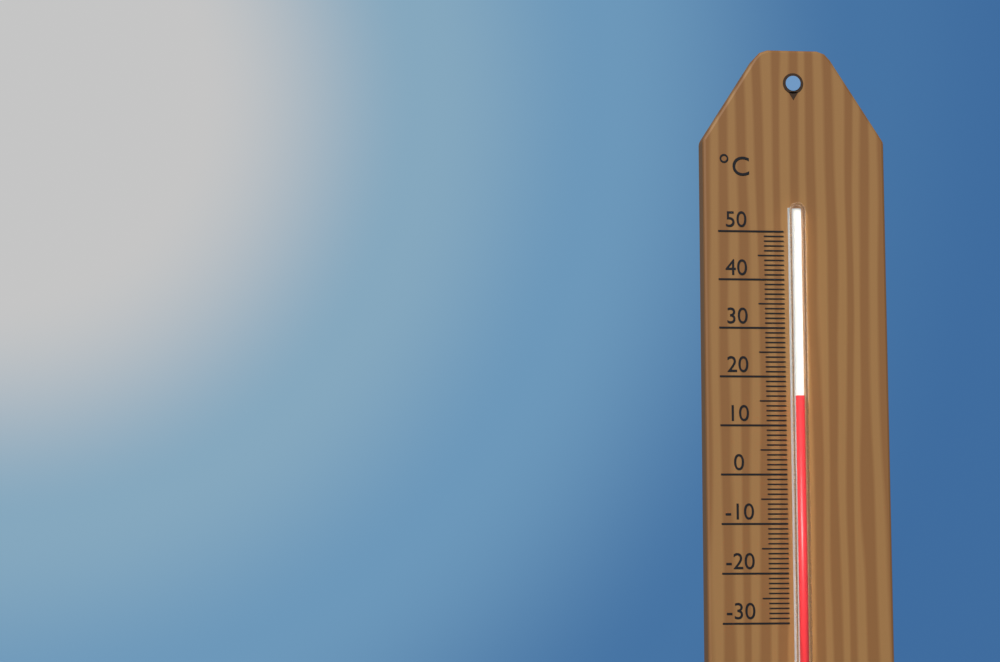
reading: 16 °C
